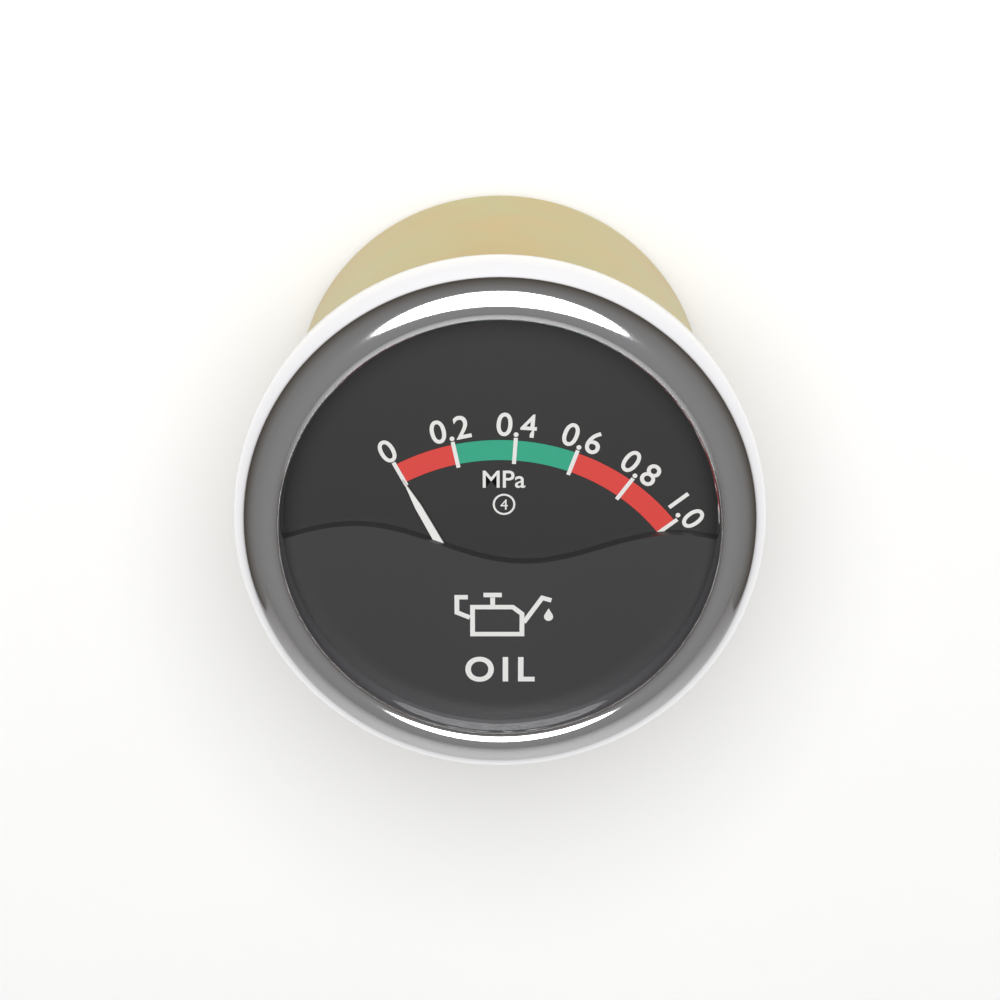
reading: 0.0 MPa
